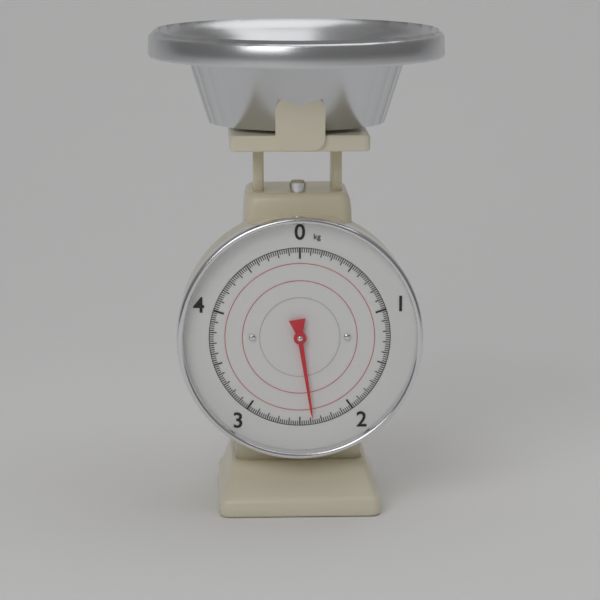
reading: 2.38 kg
